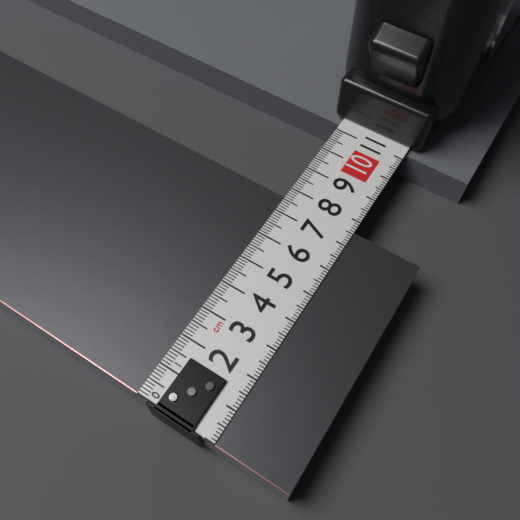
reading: 7.6 cm
